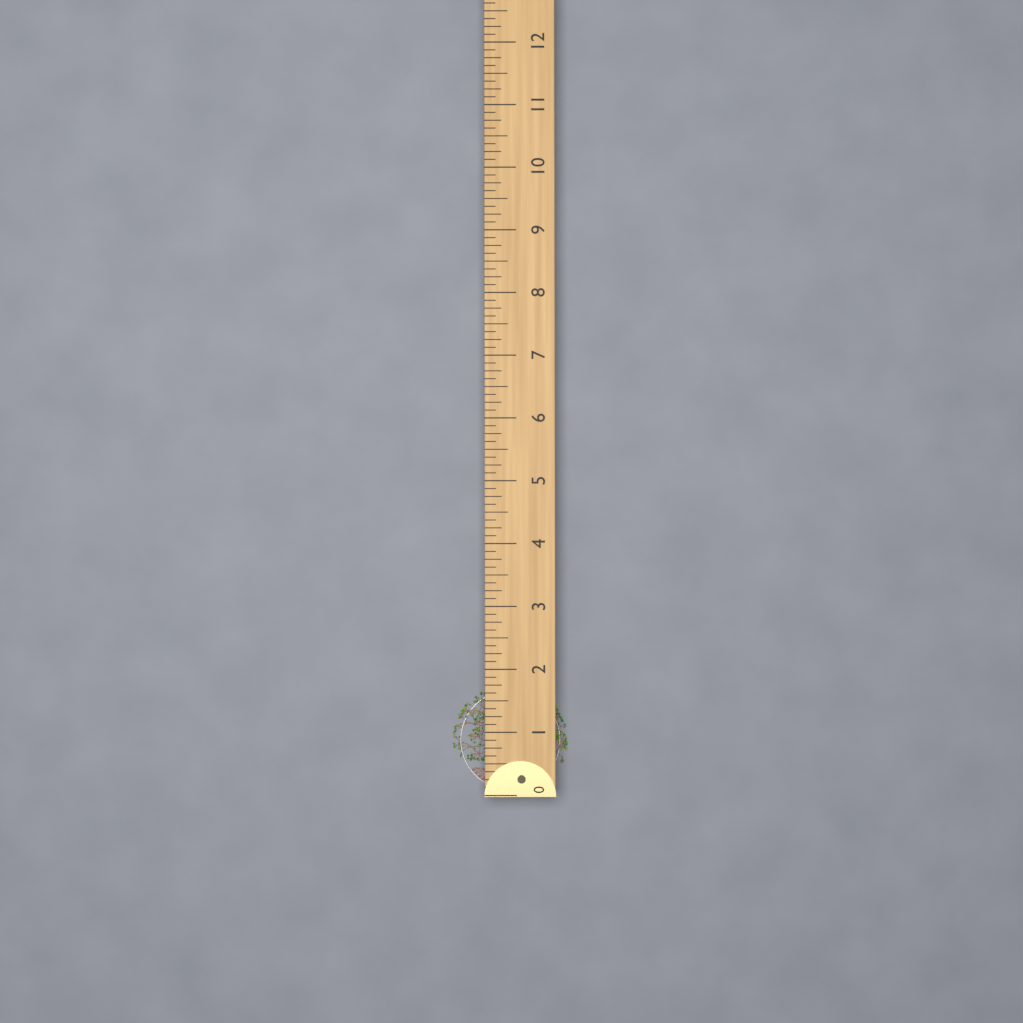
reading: 1.625 (no unit)
